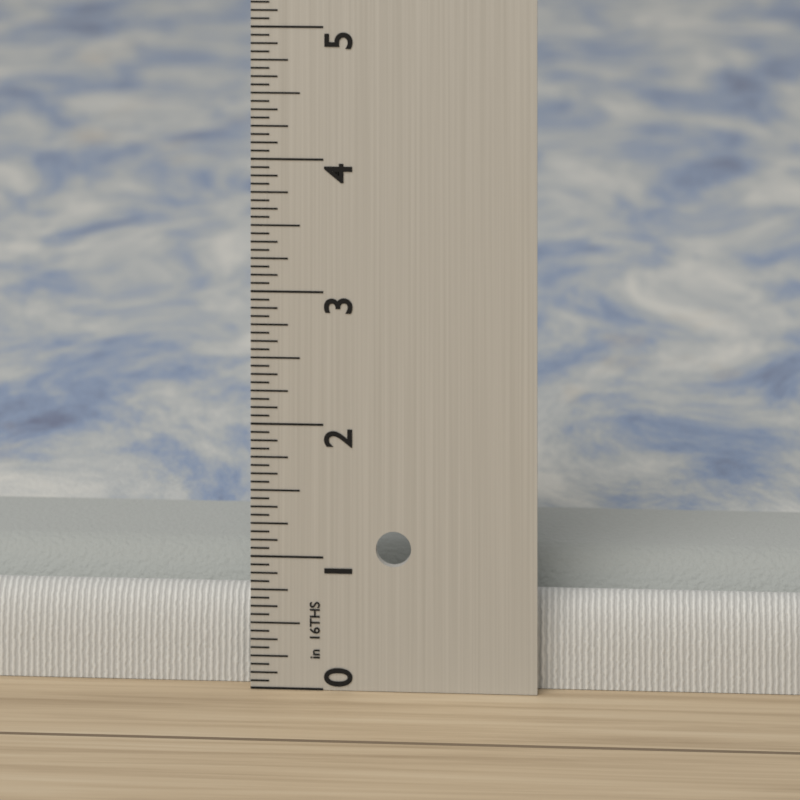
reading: 0.8750 in
